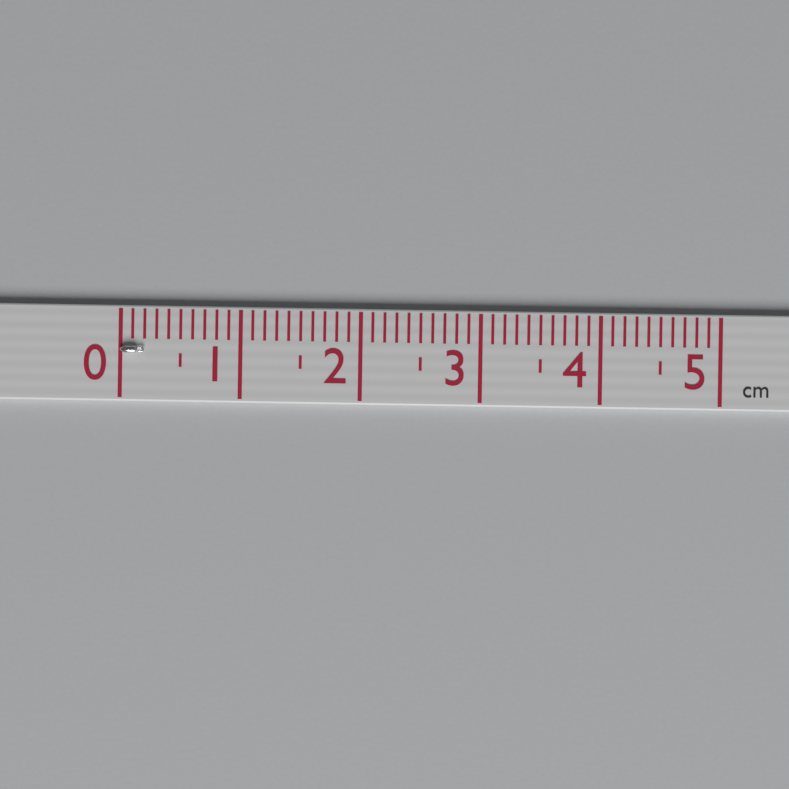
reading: 0.2 cm
